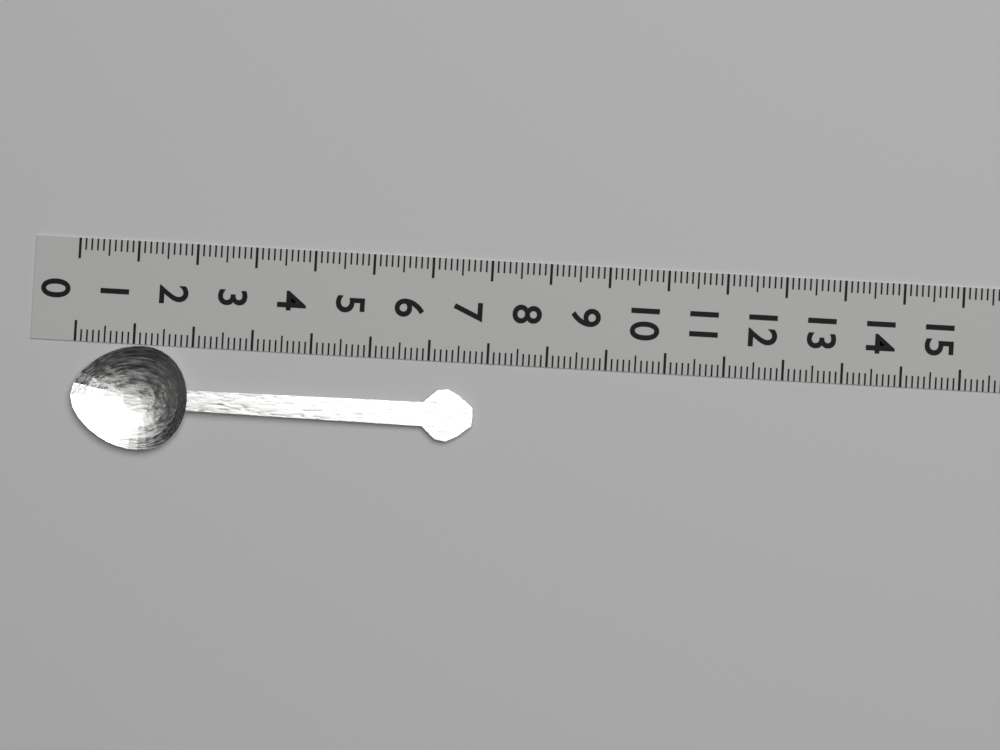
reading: 6.8 (no unit)
